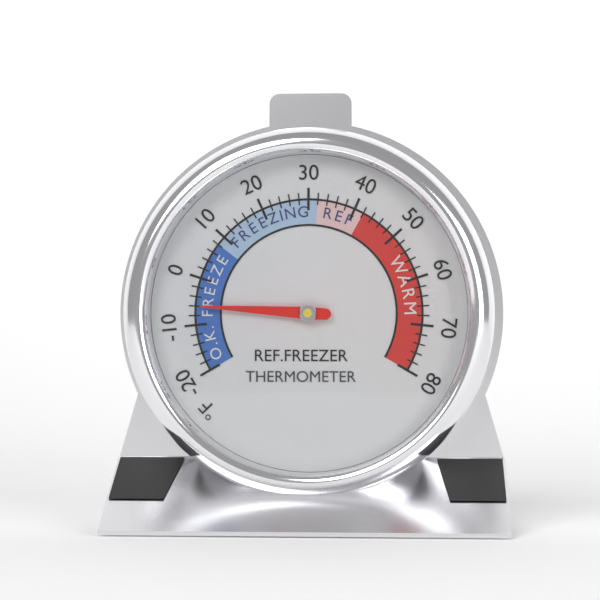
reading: -6 °F
